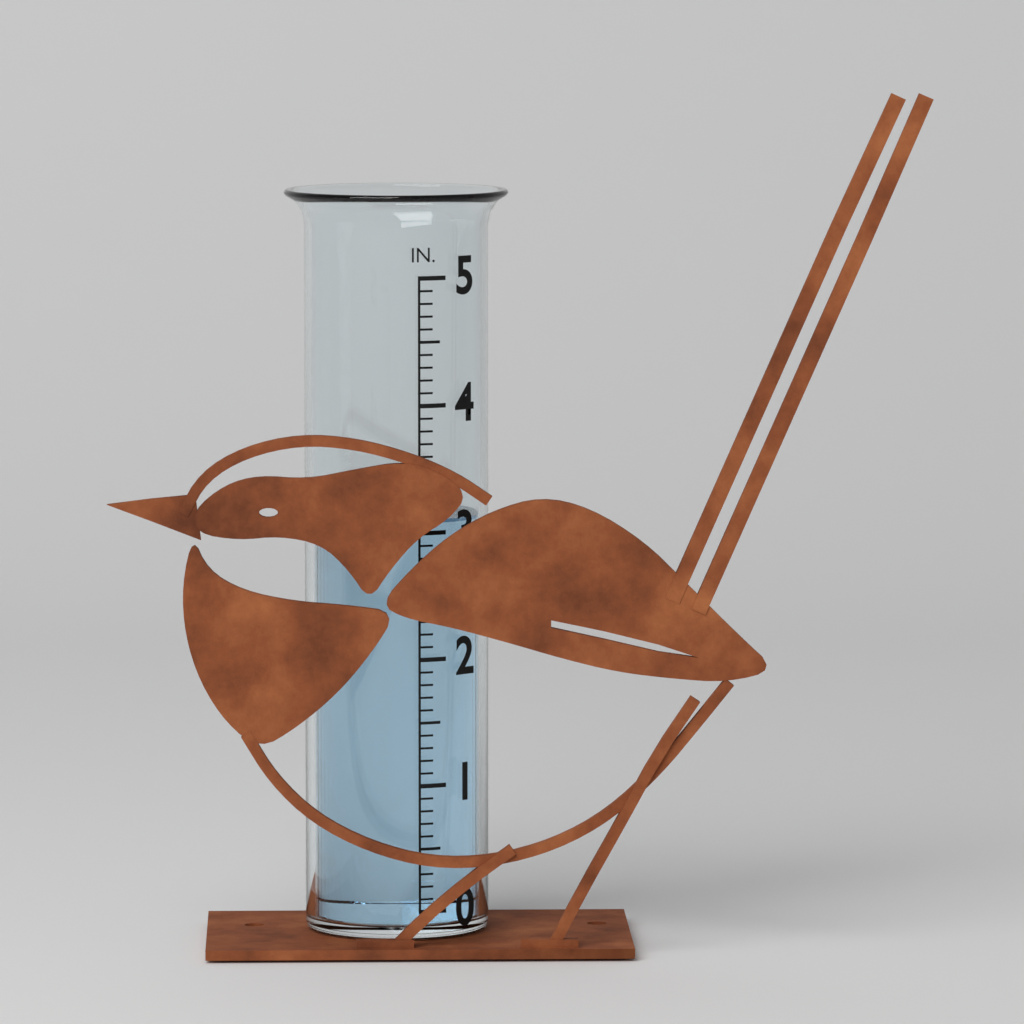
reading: 3.1 in
